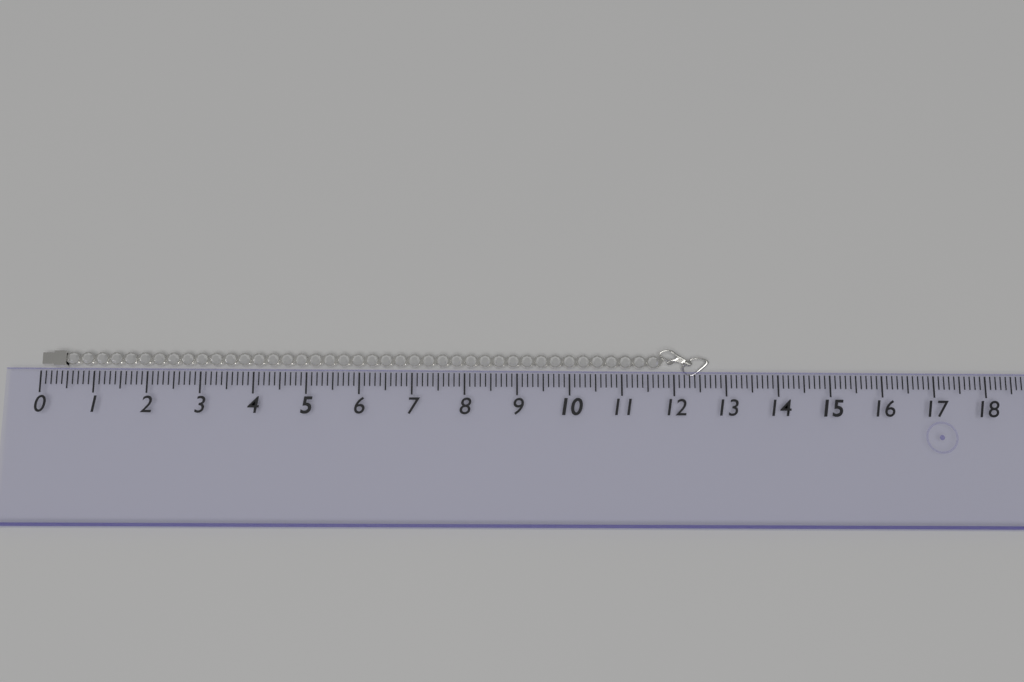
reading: 12.7 (no unit)
